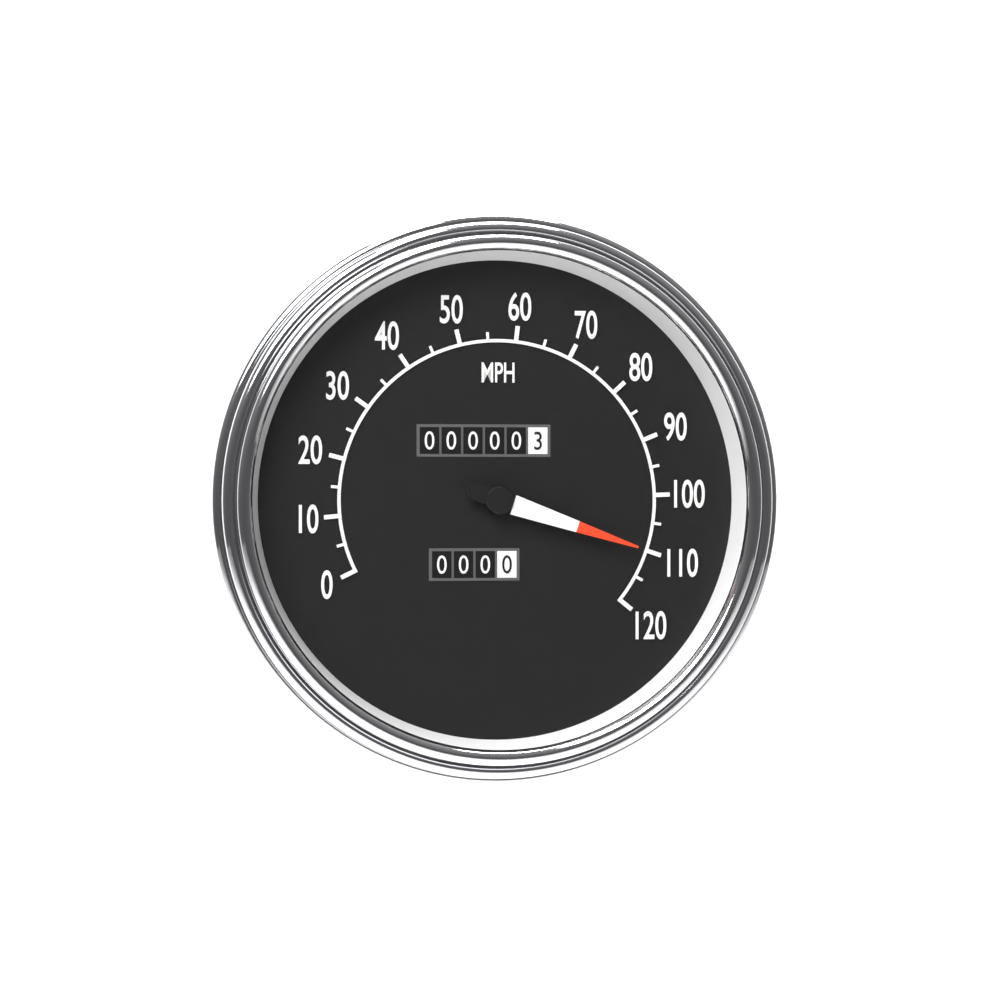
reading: 110 MPH
